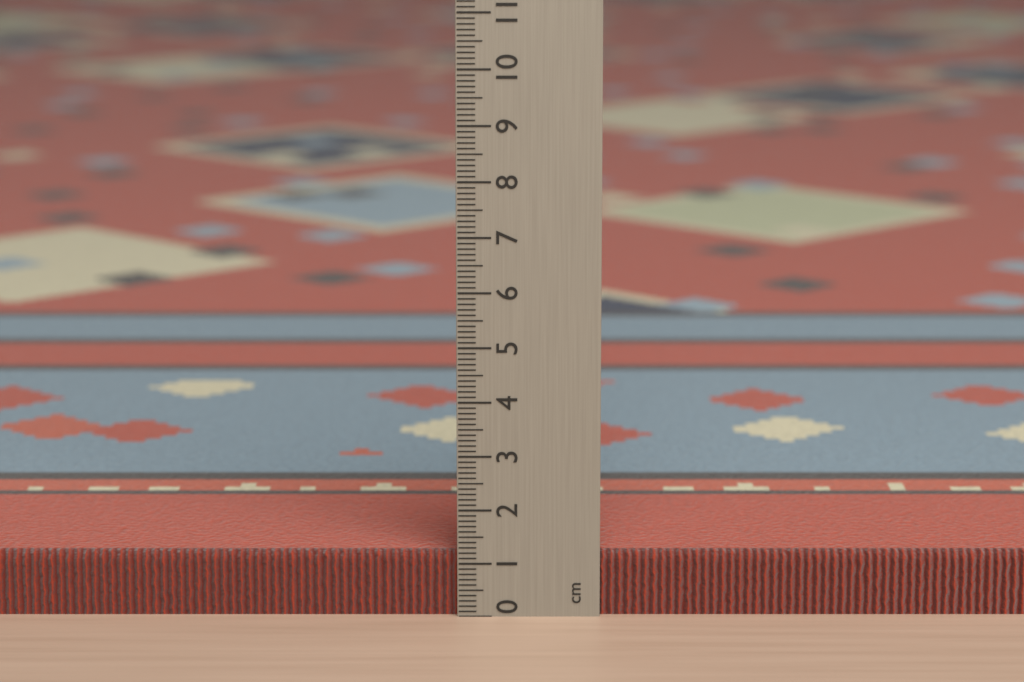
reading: 1.2 cm
